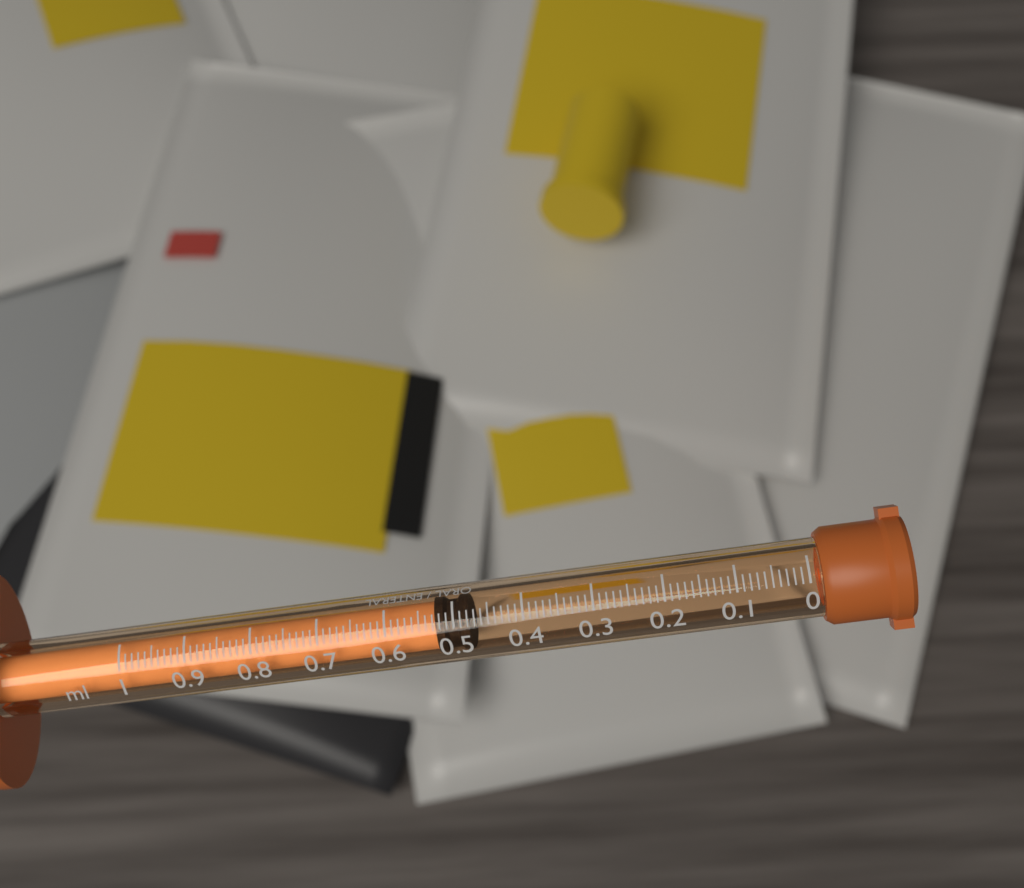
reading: 0.48 ml
